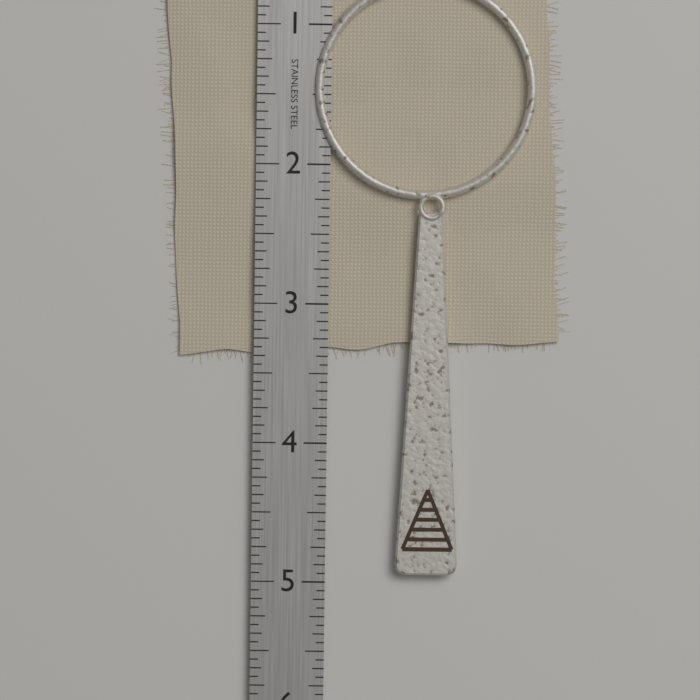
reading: 4.9375 in
